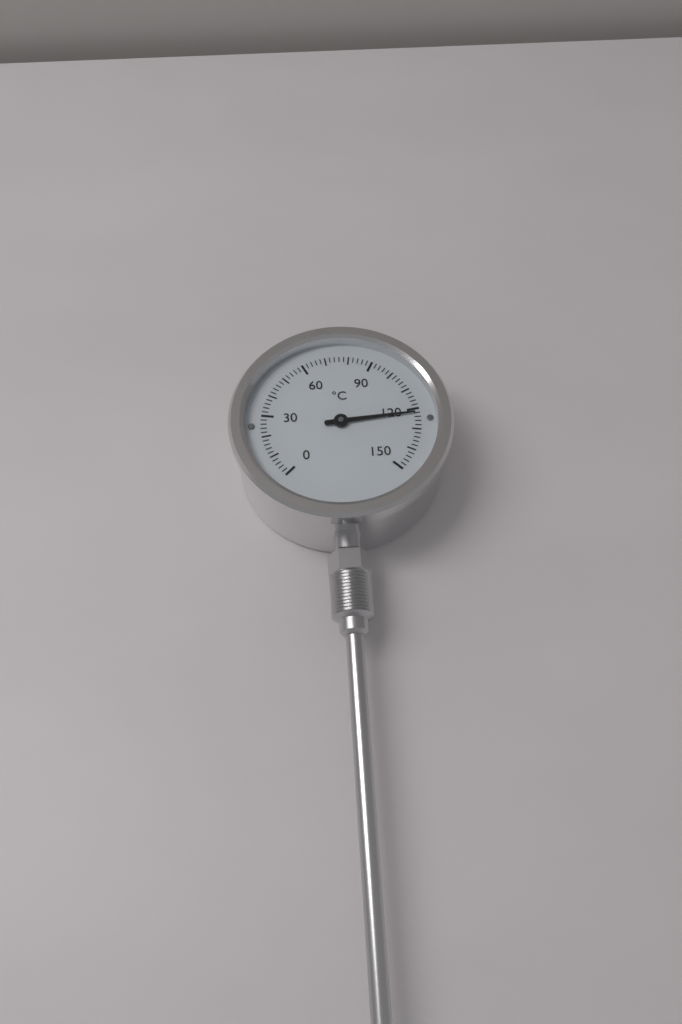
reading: 122 °C
